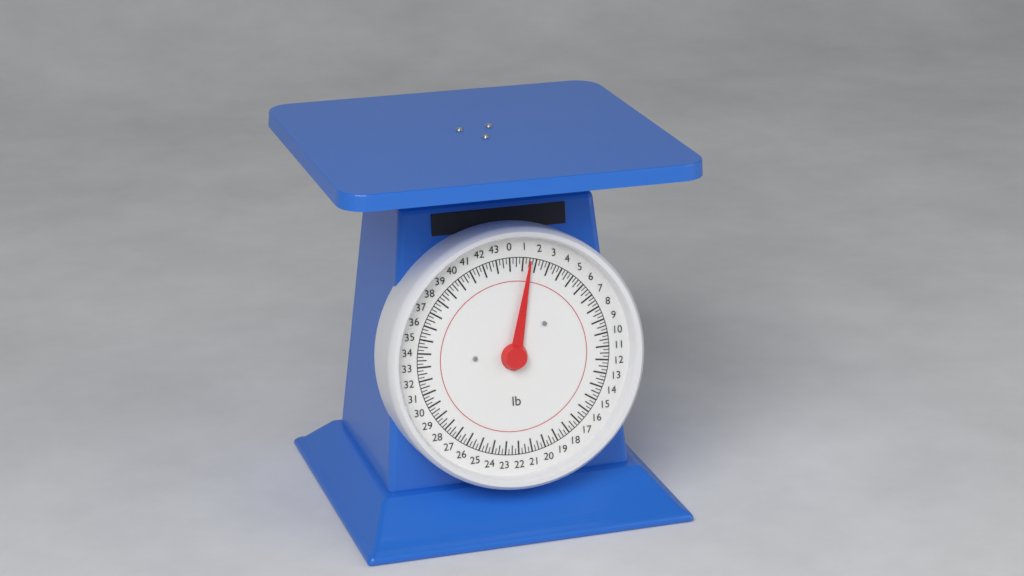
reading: 1.50 lb
